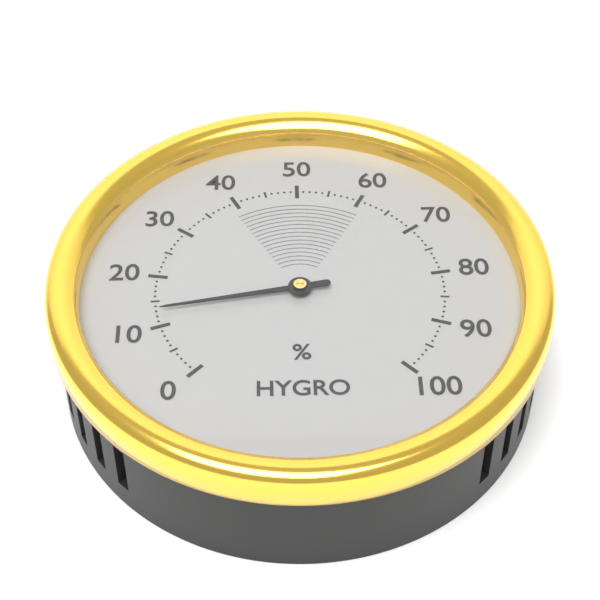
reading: 13 %
